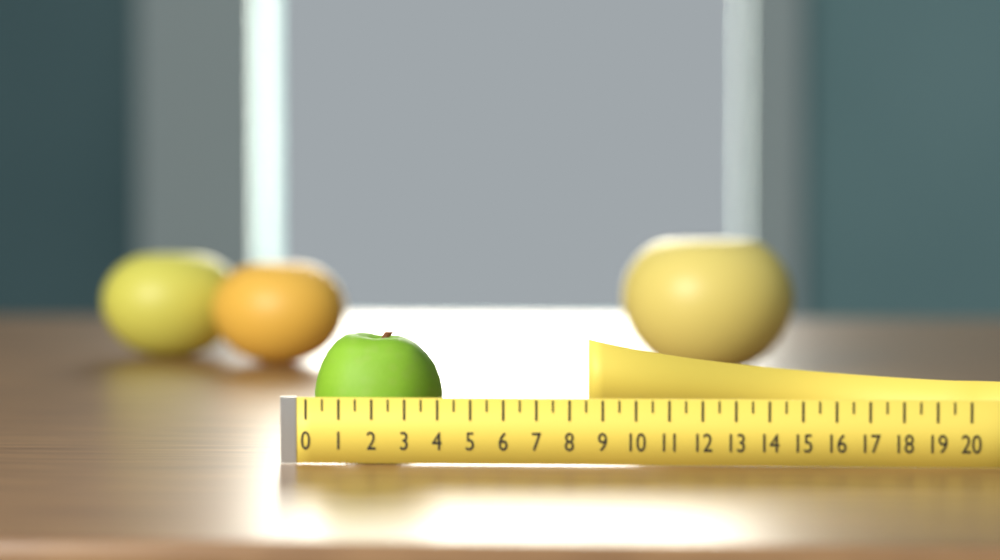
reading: 4.0 (no unit)
